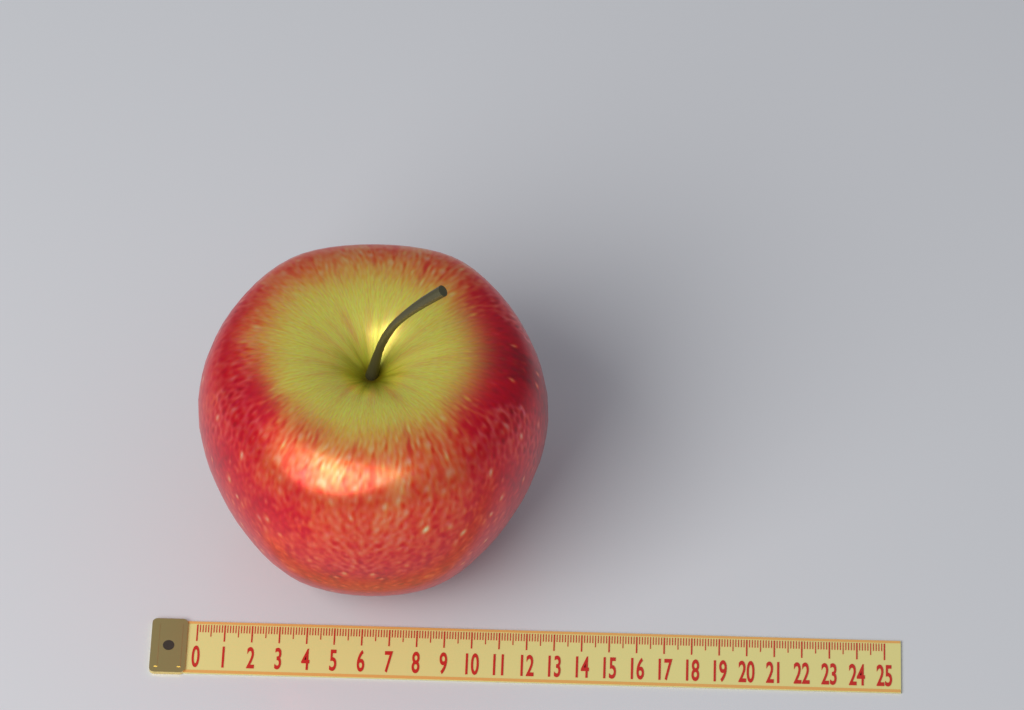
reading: 12.6 (no unit)
